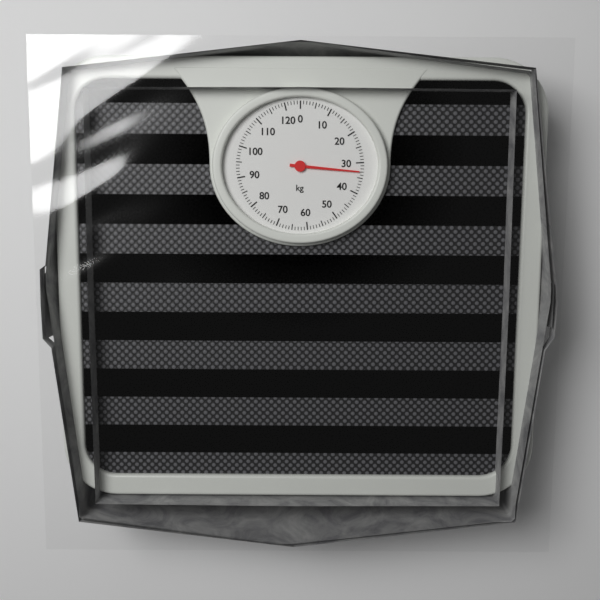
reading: 33 kg
